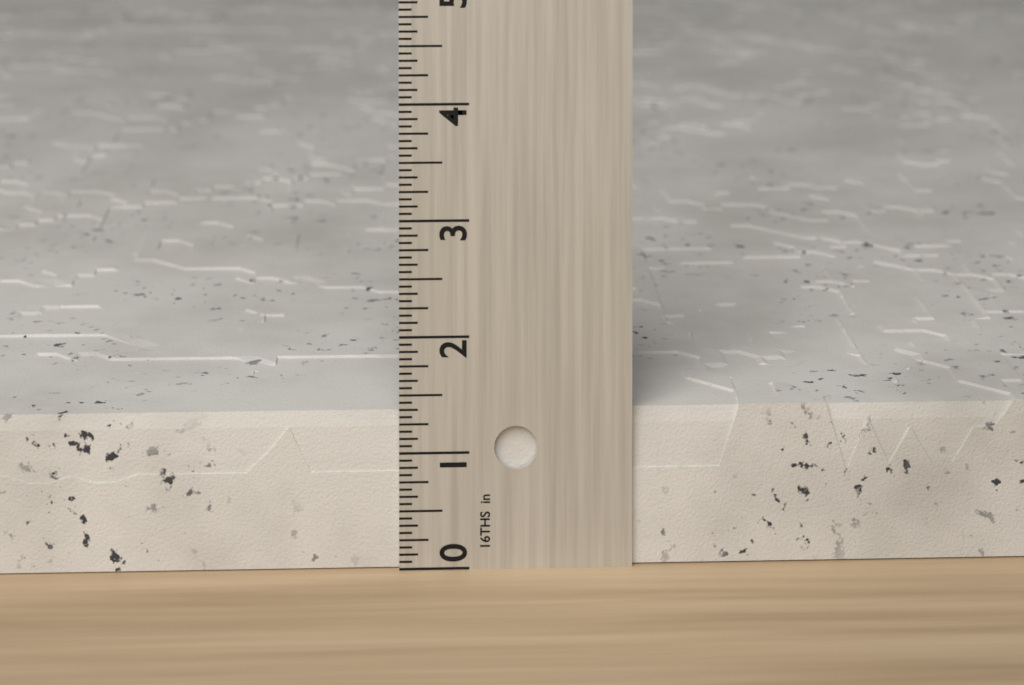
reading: 1.3750 in
